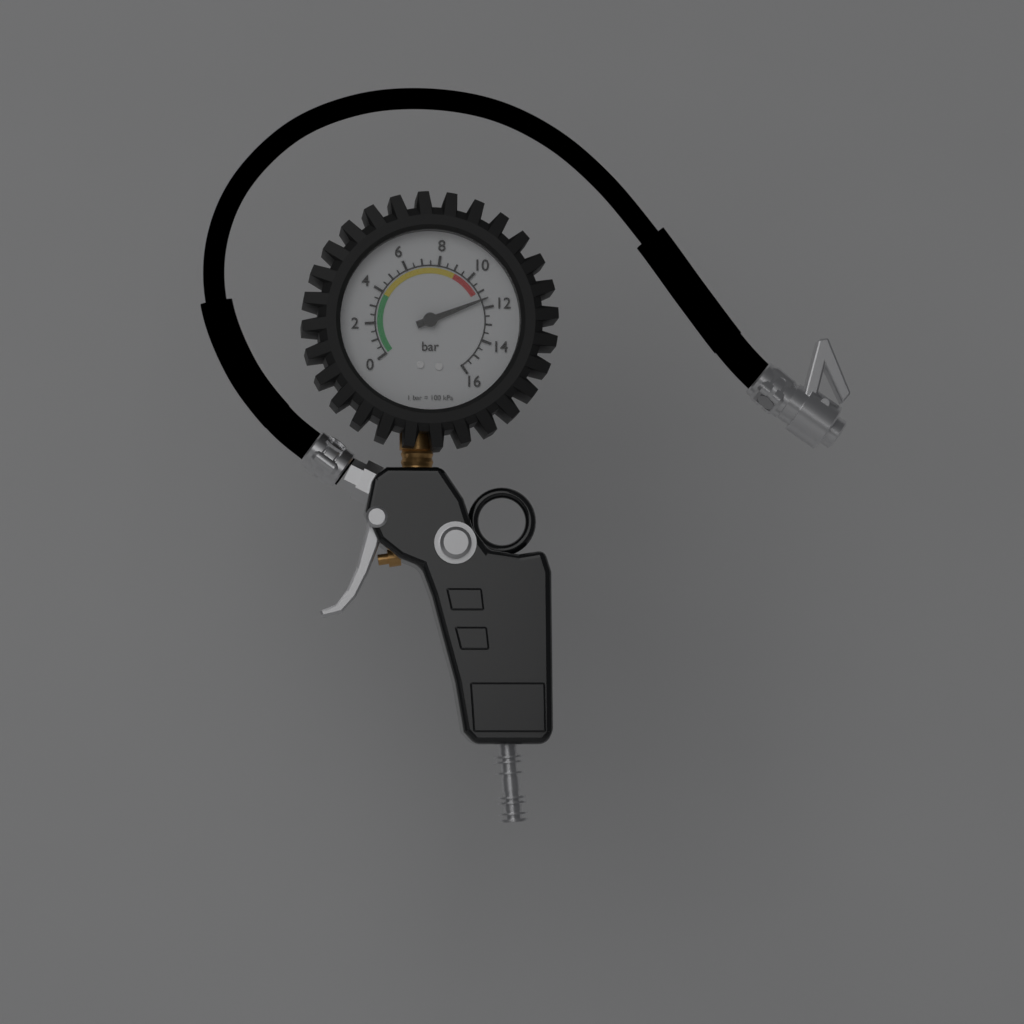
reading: 11.5 bar
